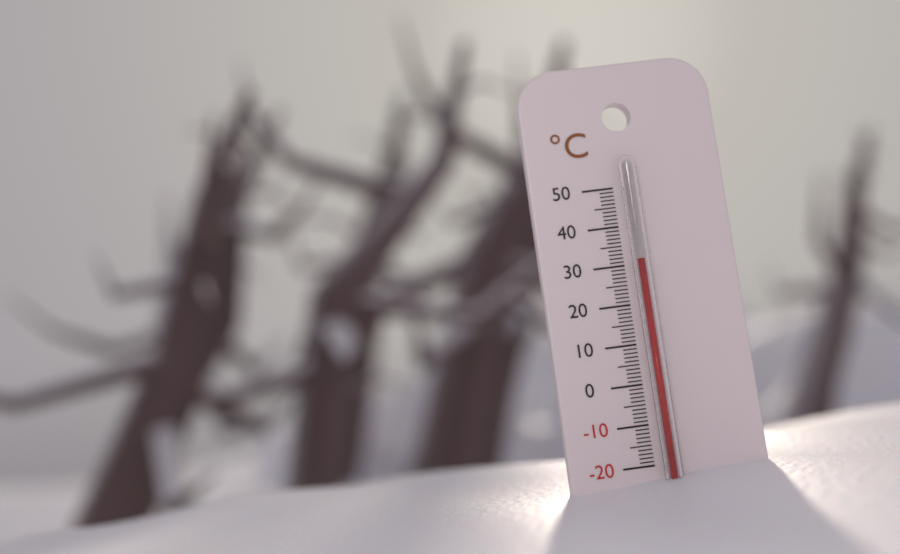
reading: 31 °C
